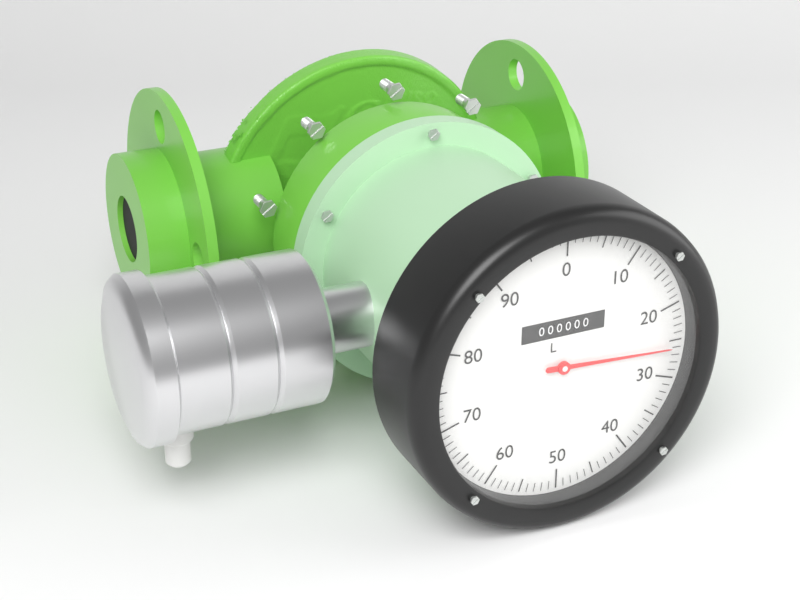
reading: 26 L
